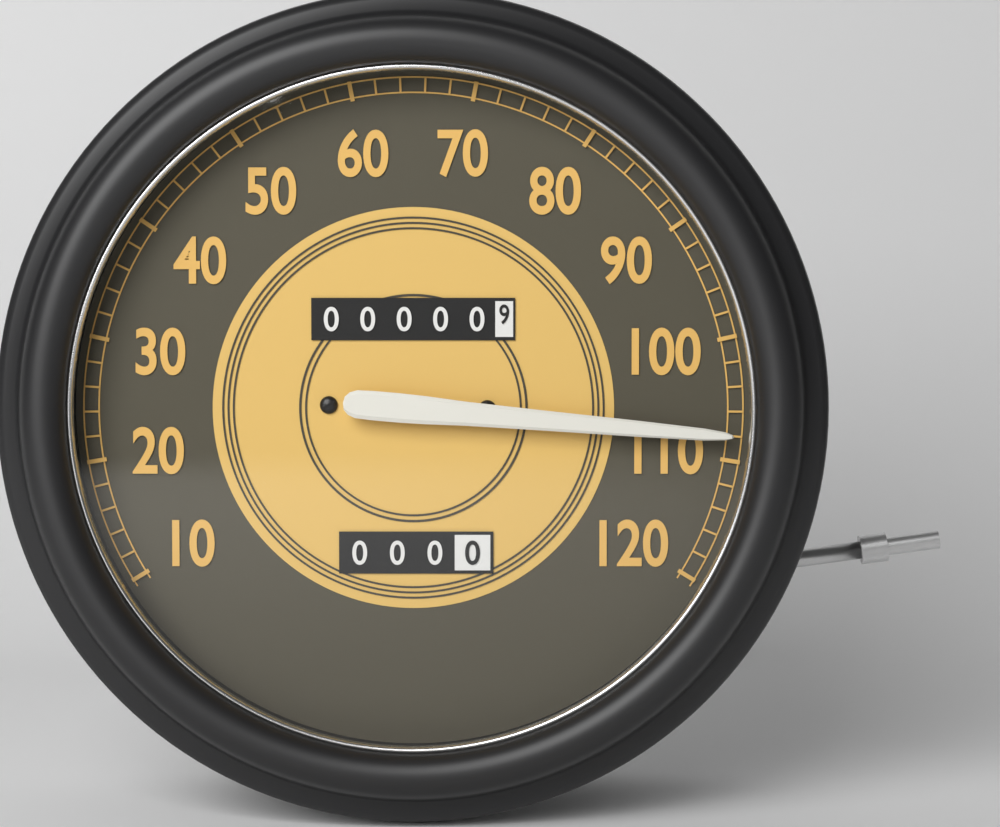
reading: 108 (no unit)
